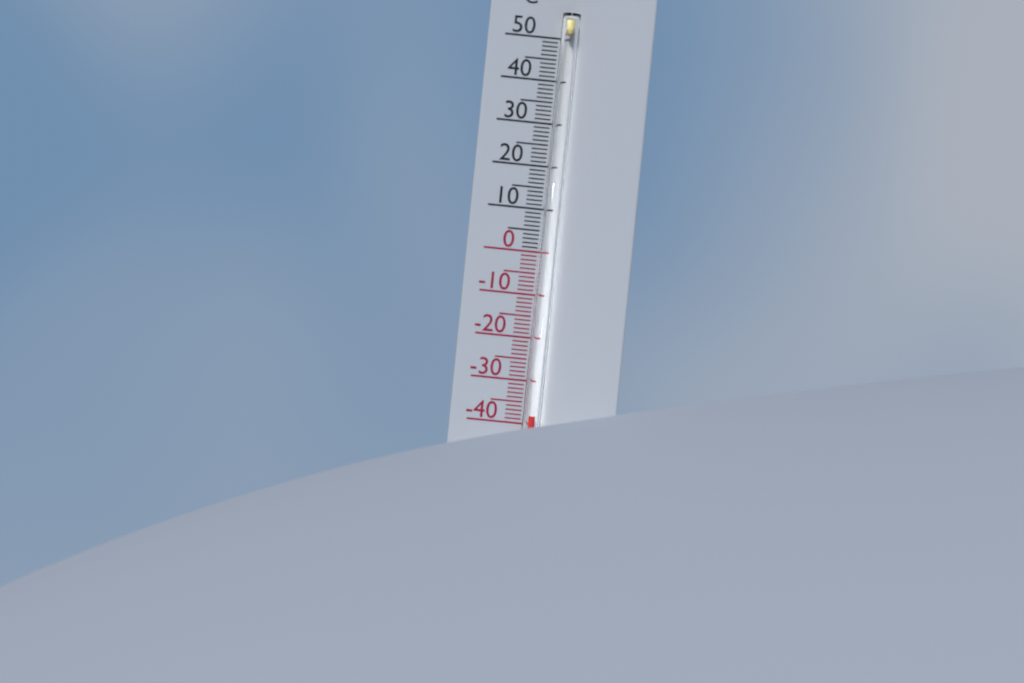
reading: -38 °C
